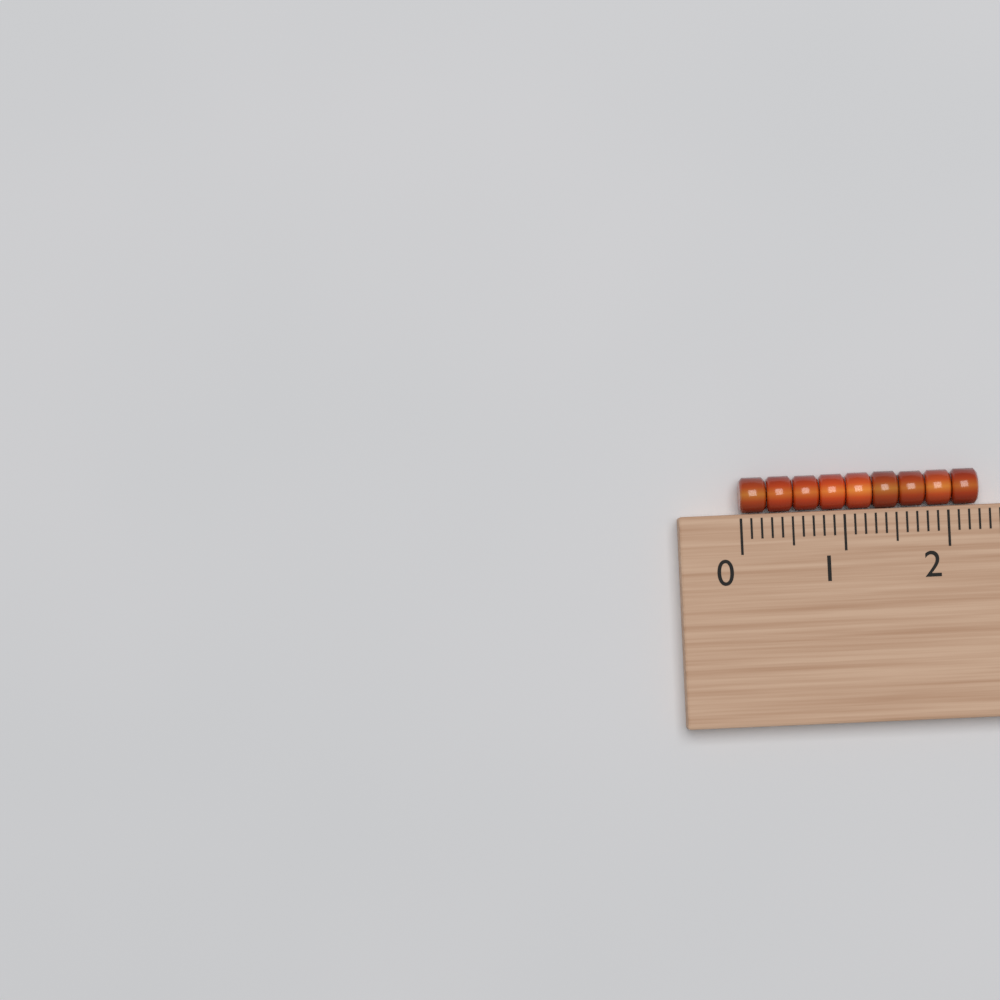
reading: 2.3 (no unit)
